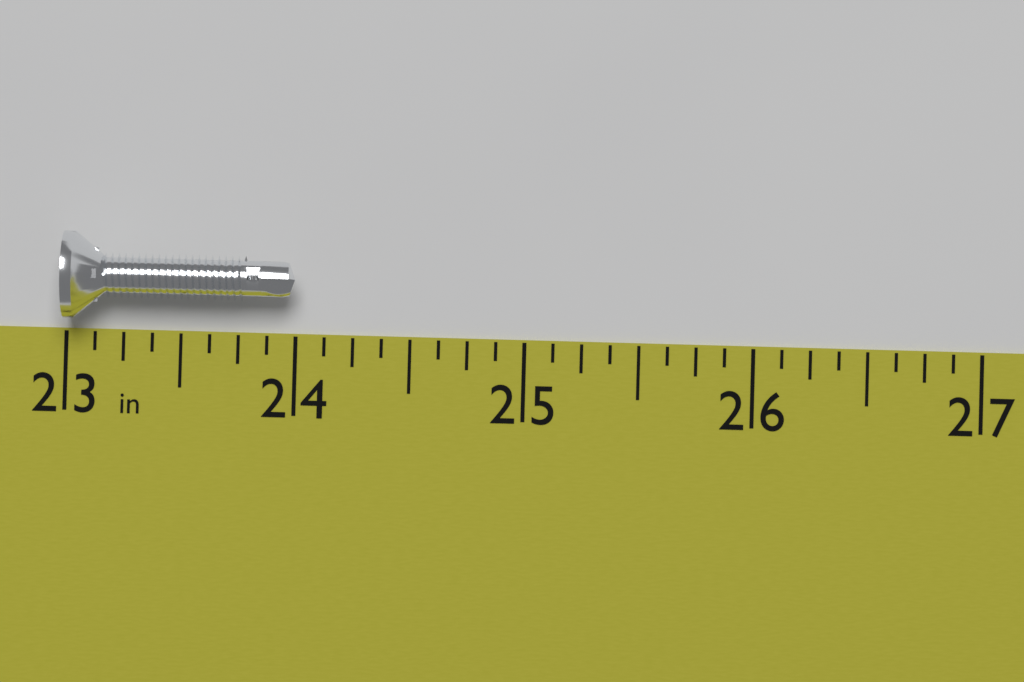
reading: 24.000 in
